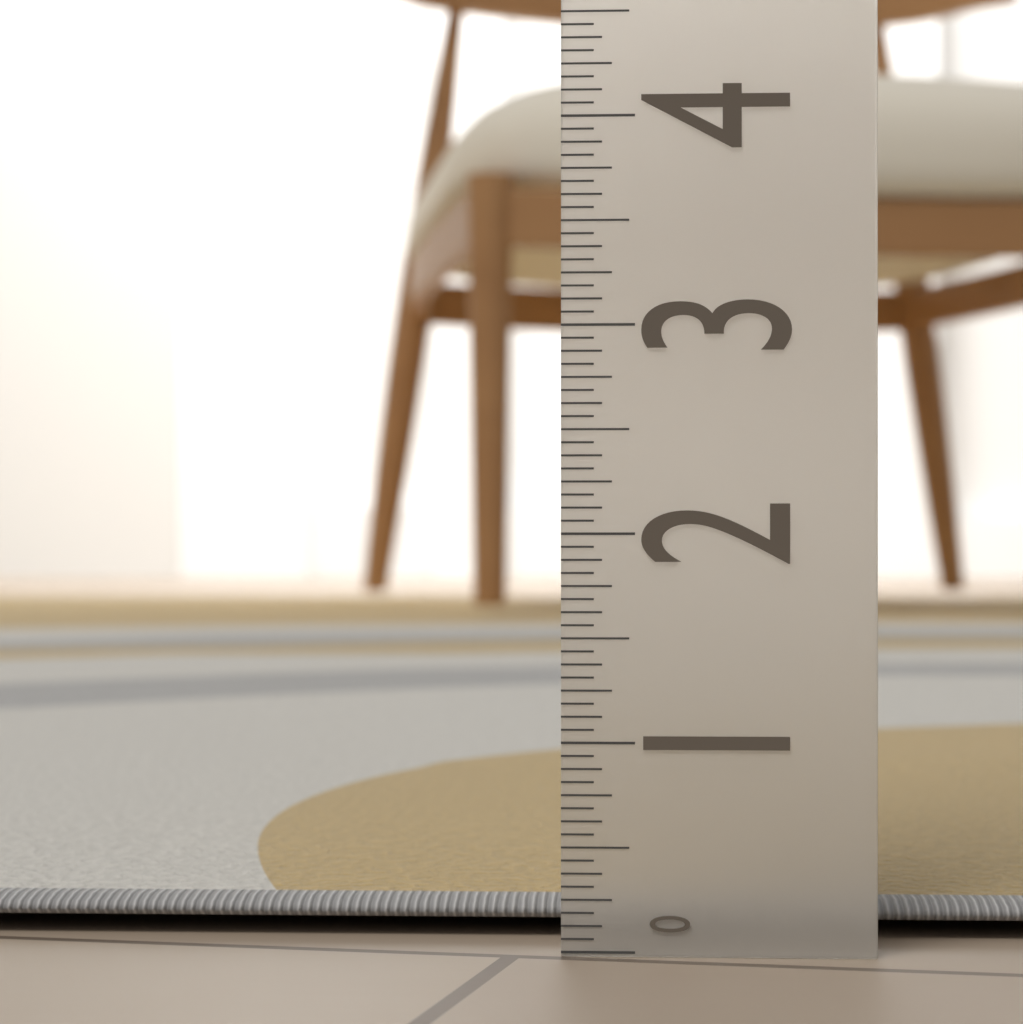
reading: 0.3125 (no unit)
